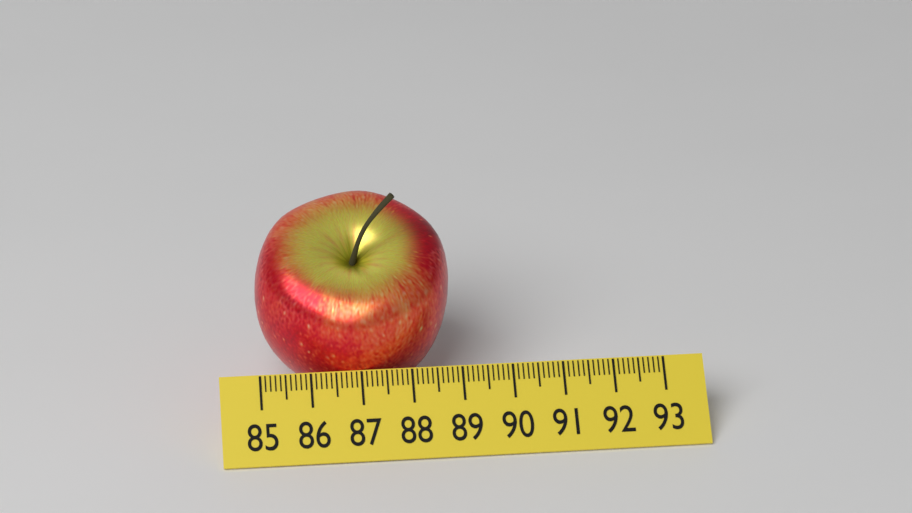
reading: 88.9 (no unit)
